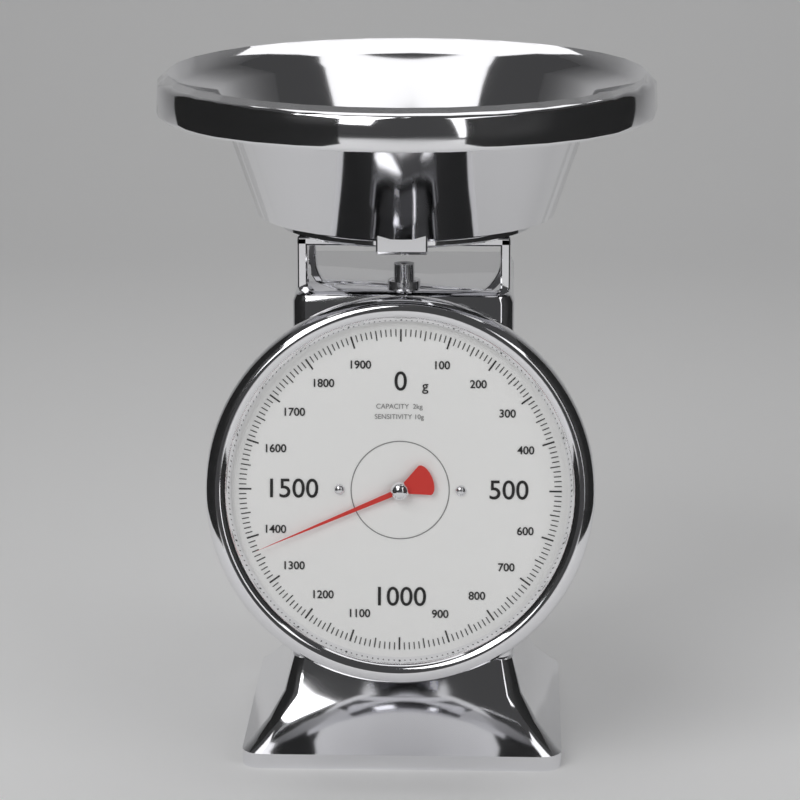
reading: 1370 g
